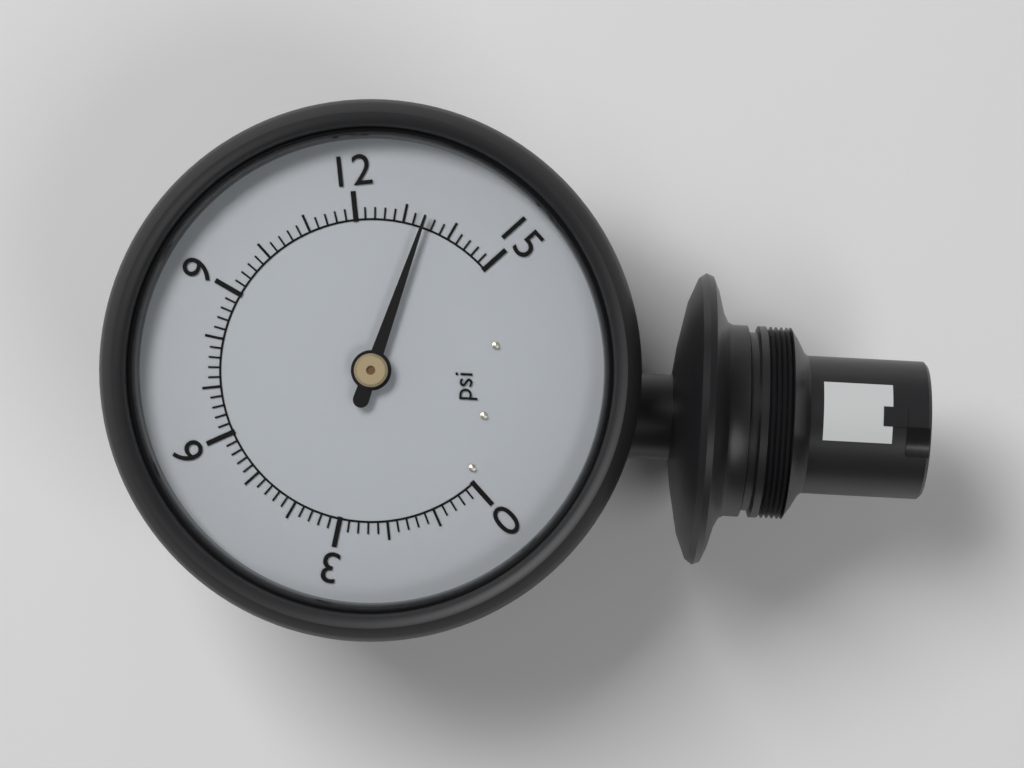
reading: 13.4 psi
